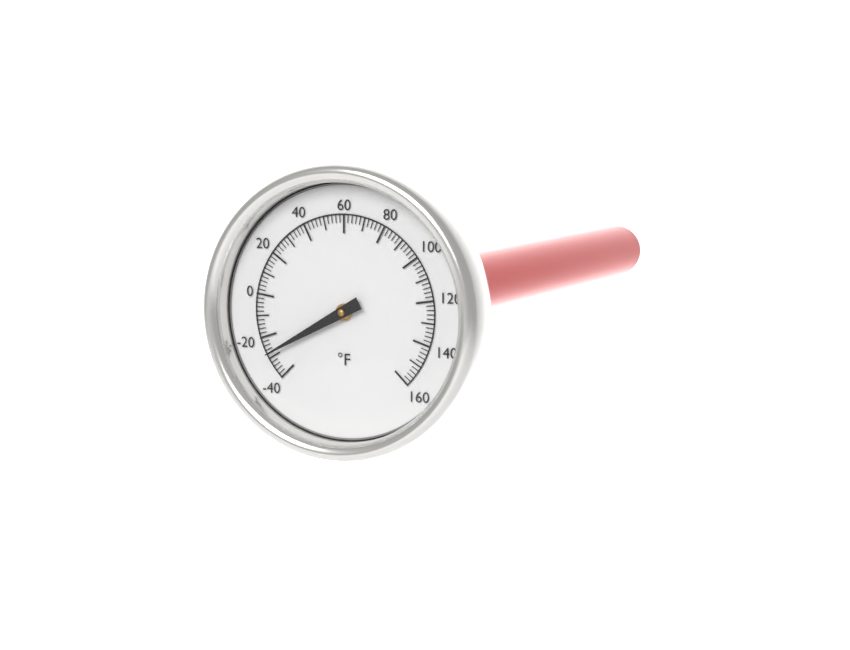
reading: -28 °F
